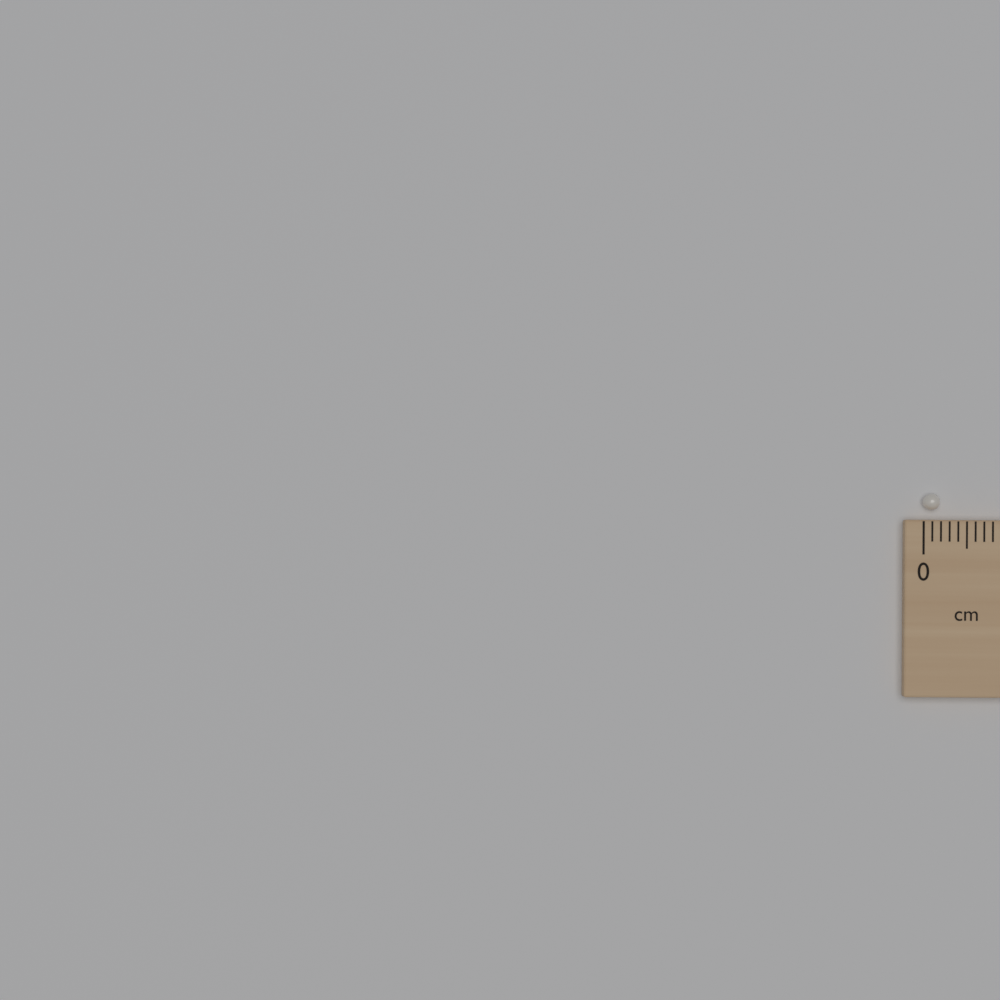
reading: 0.2 cm
